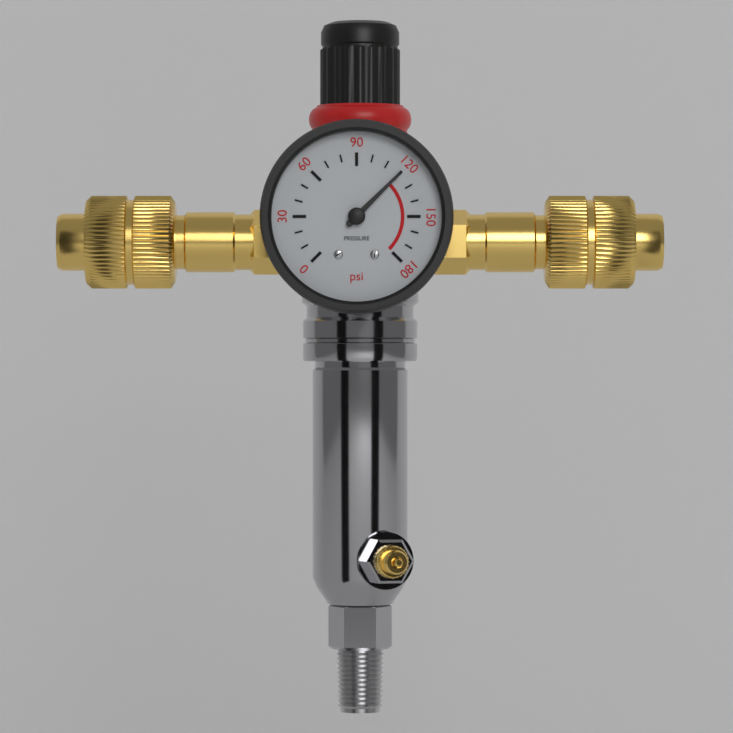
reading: 120 psi
